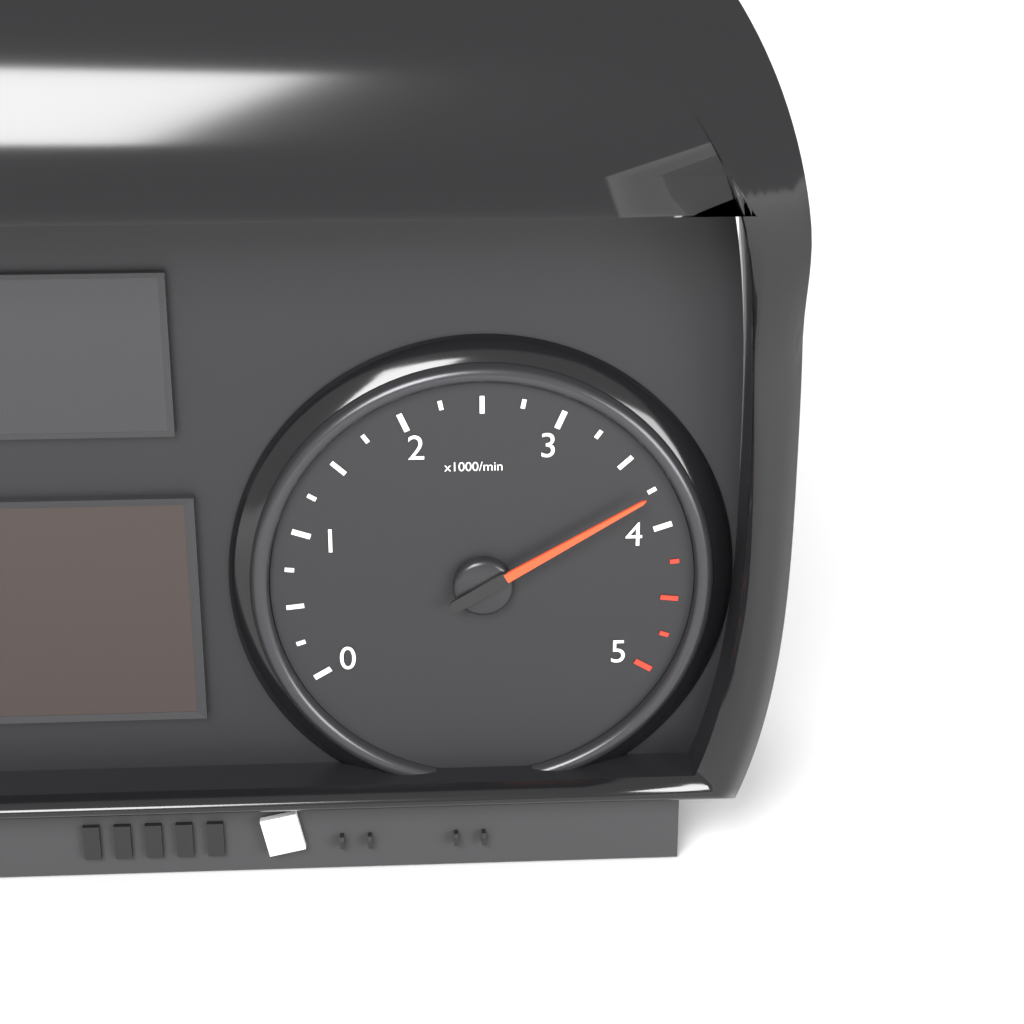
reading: 3.75 x1000/min
